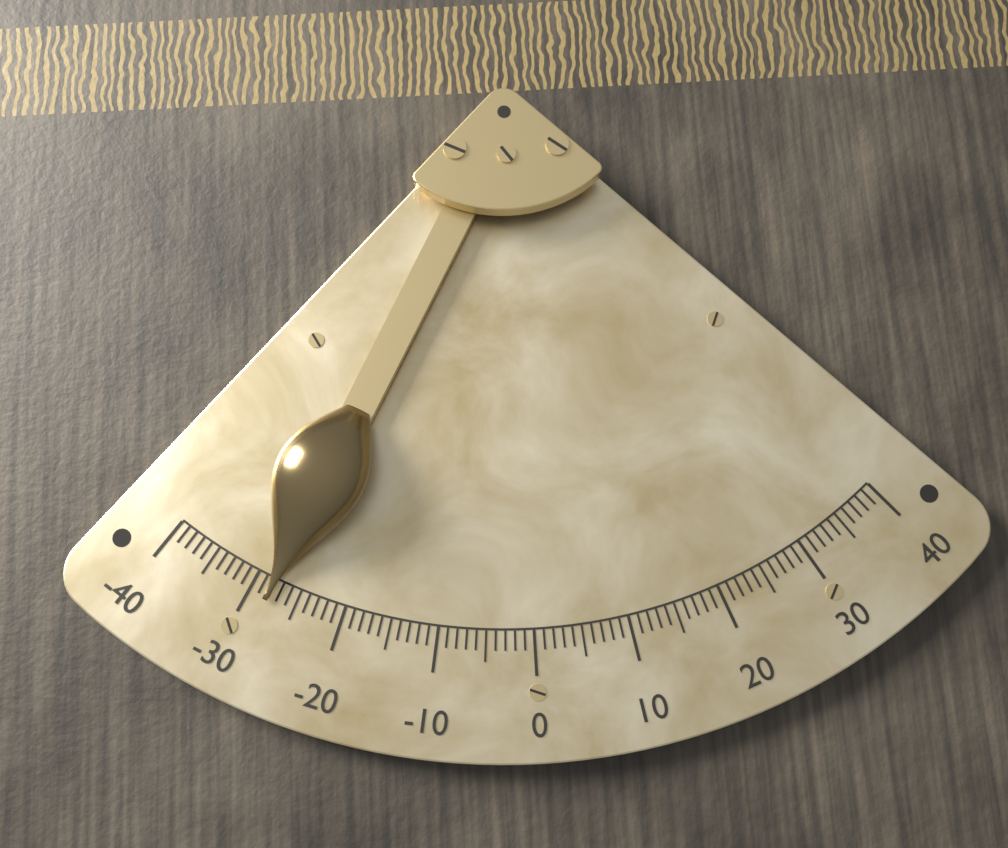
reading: -28 (no unit)
